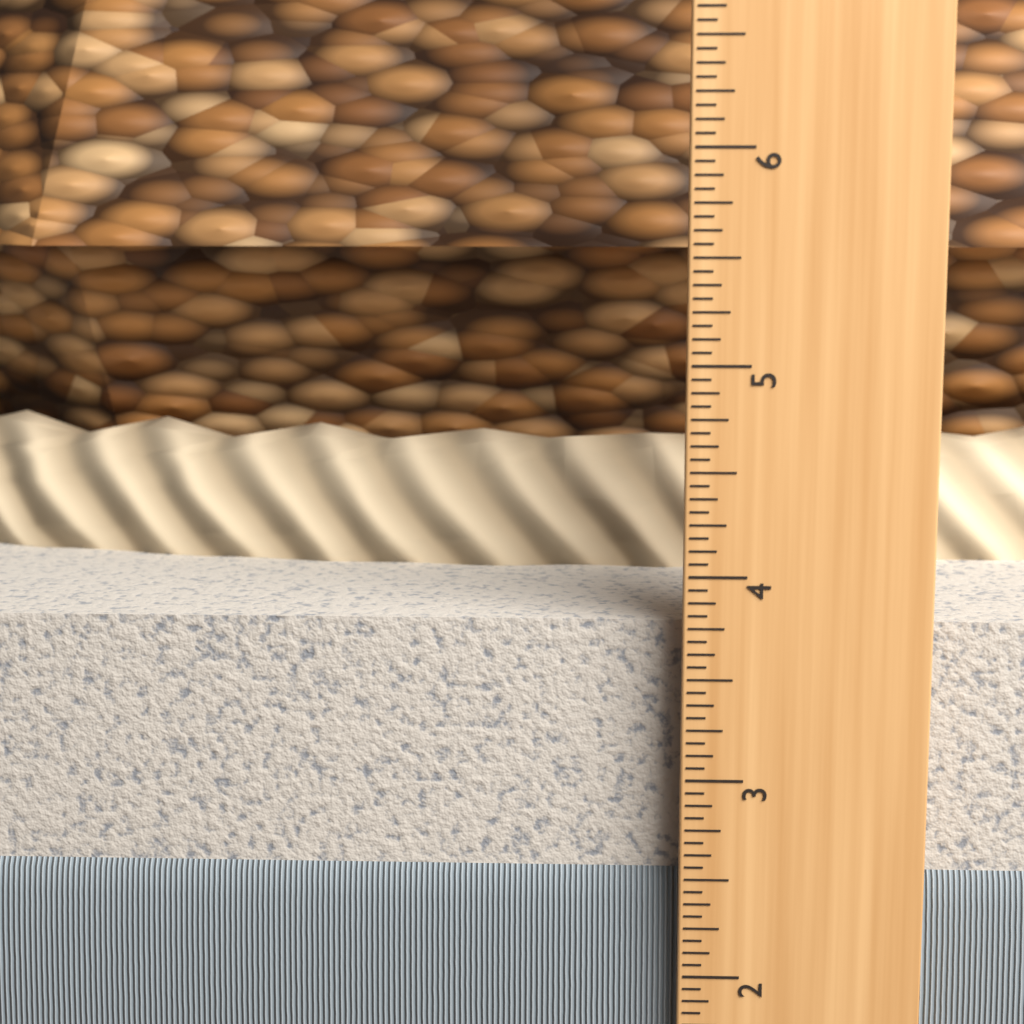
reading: 3.7500 in
